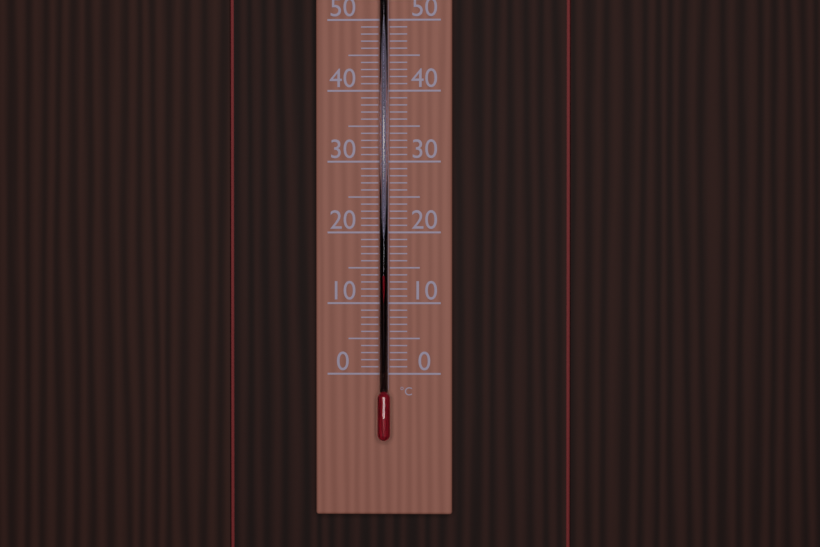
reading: 14 °C
